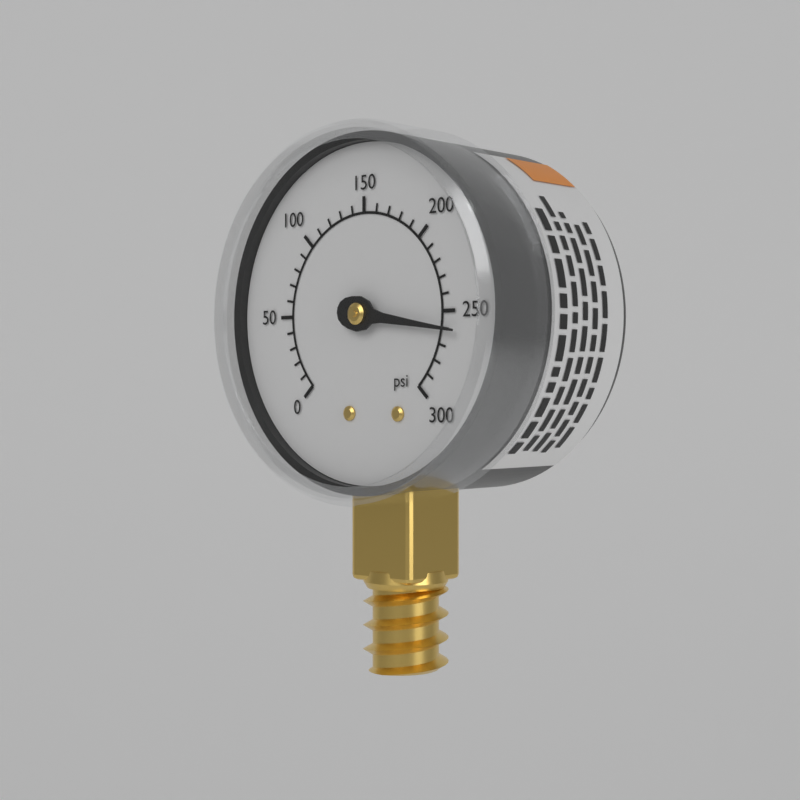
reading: 260 psi
